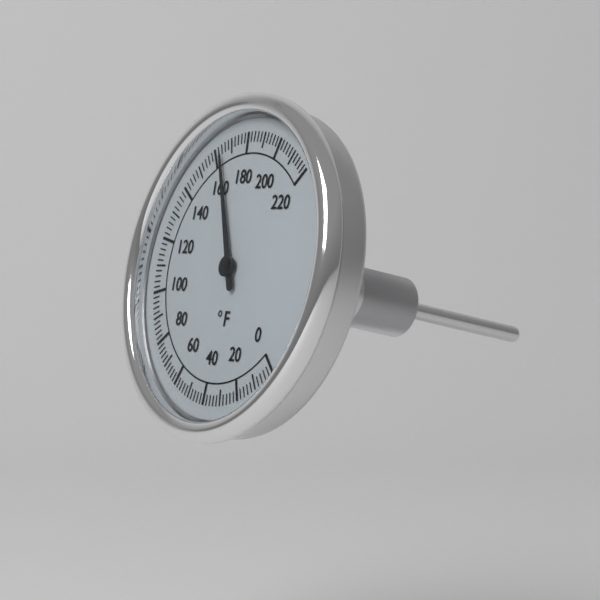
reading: 164 °F
